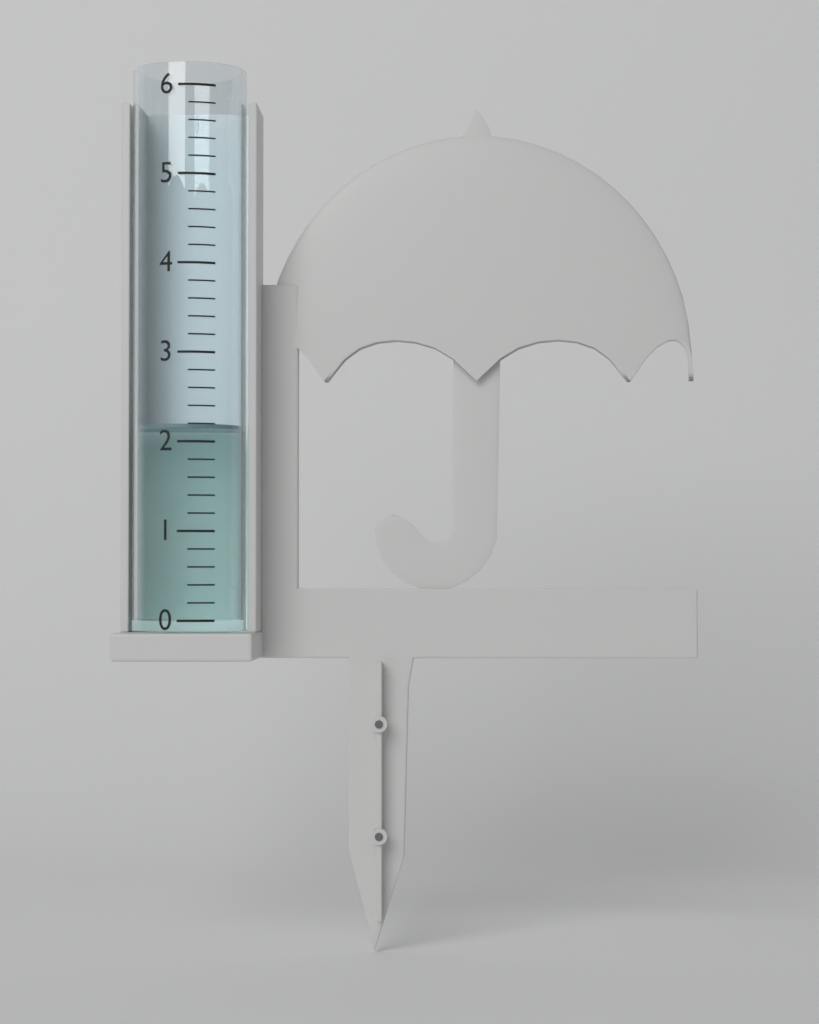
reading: 2.2 (no unit)
